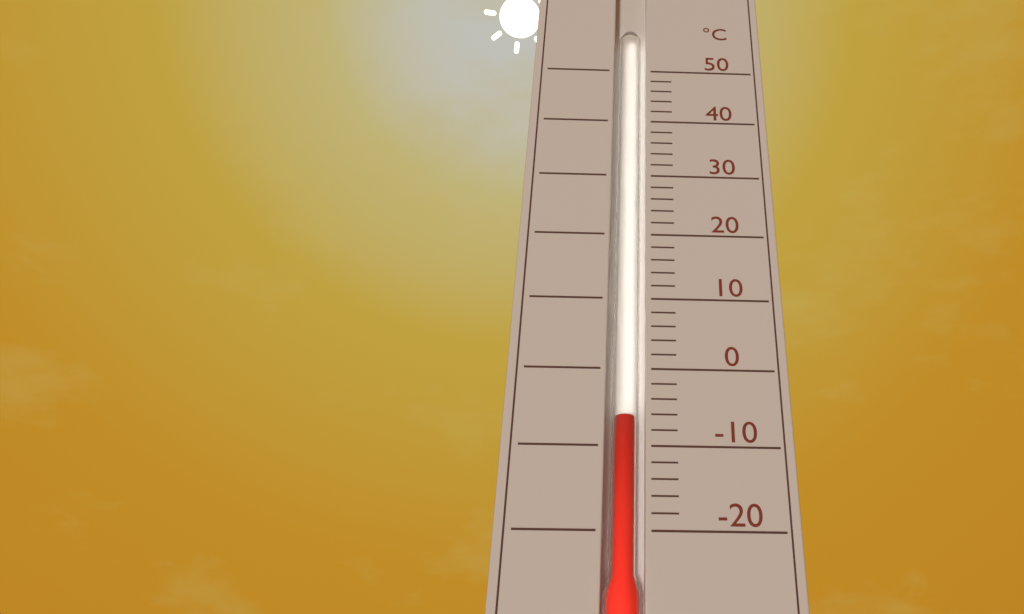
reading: -6 °C
